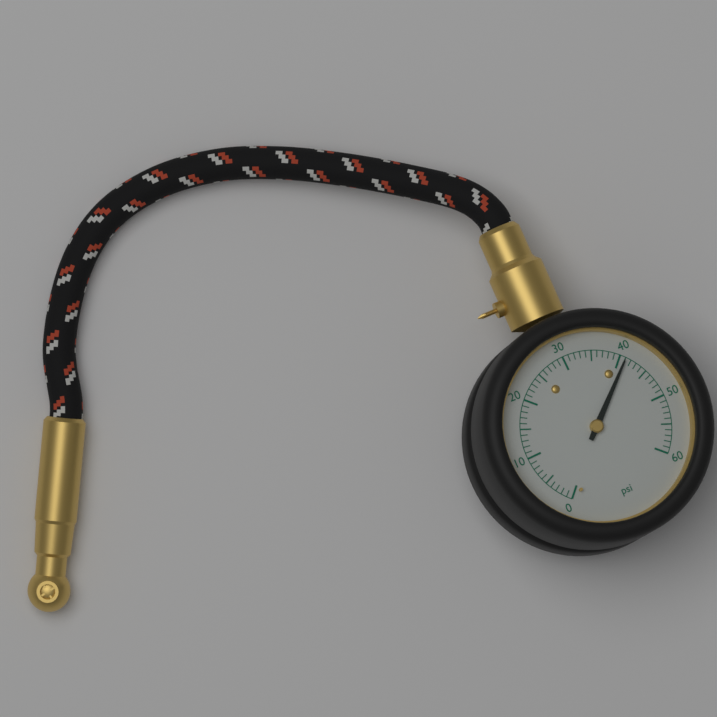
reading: 41 psi
